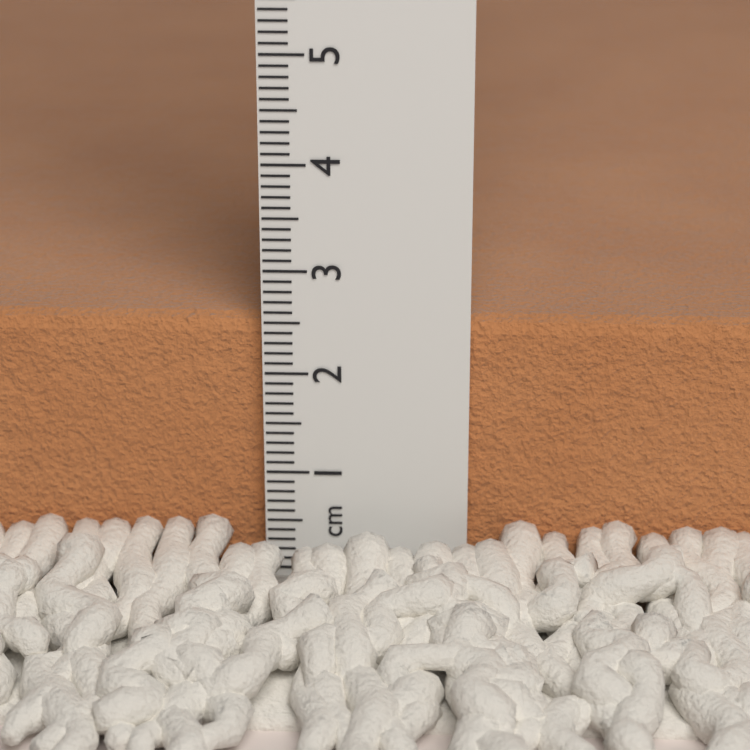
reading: 2.5 cm
